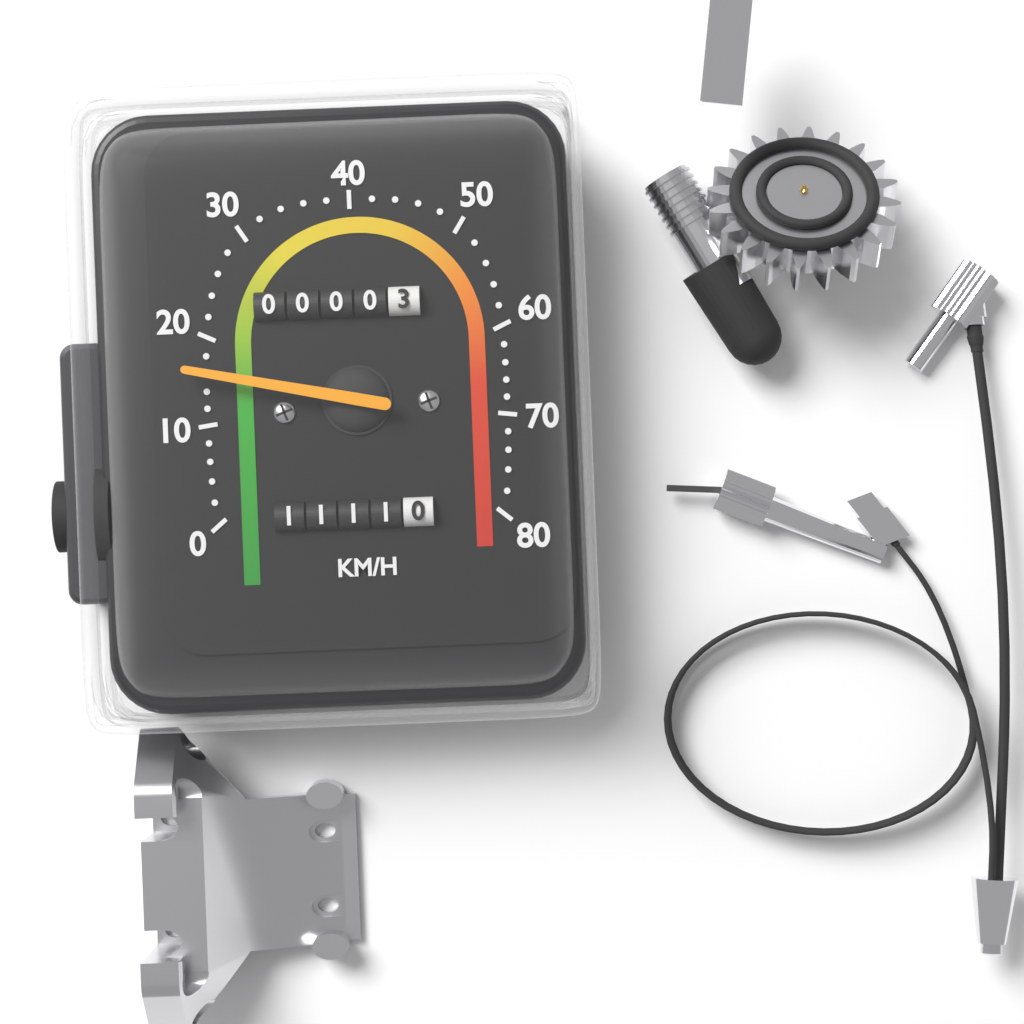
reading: 16 km/h
